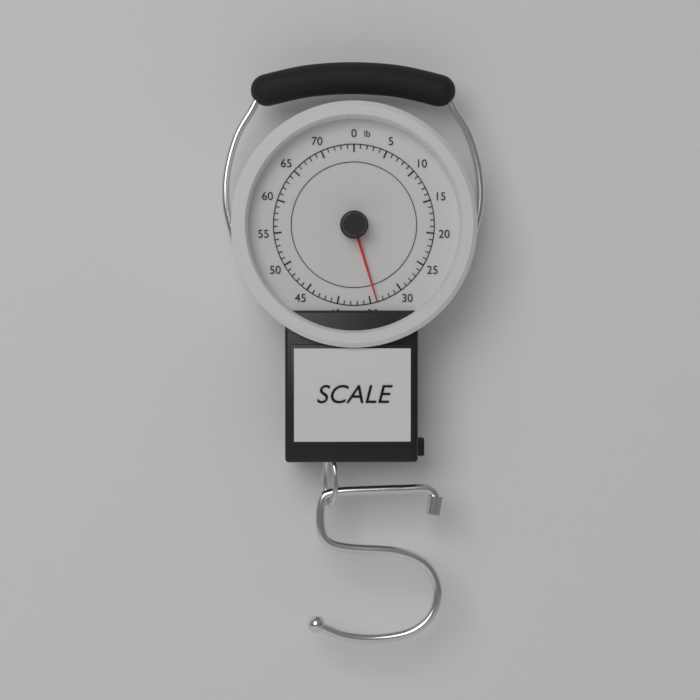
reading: 34 lb
